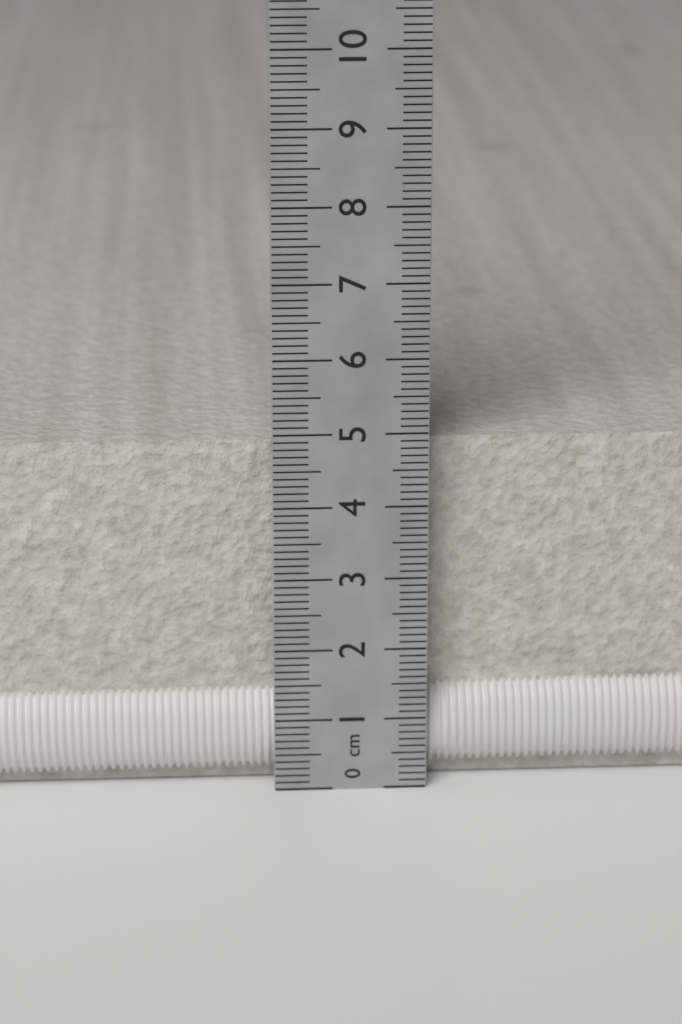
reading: 4.8 cm
